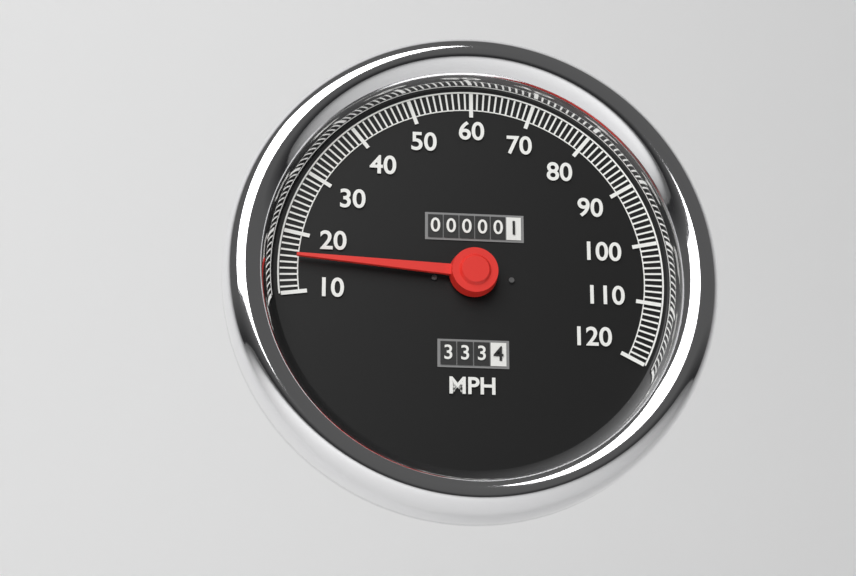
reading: 16 MPH
